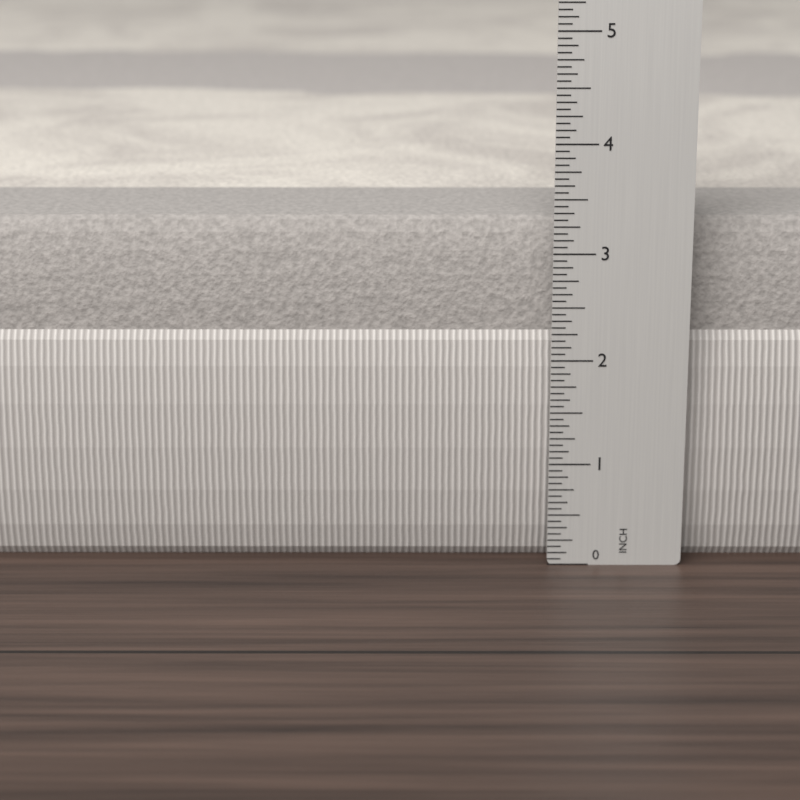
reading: 3.2500 in
